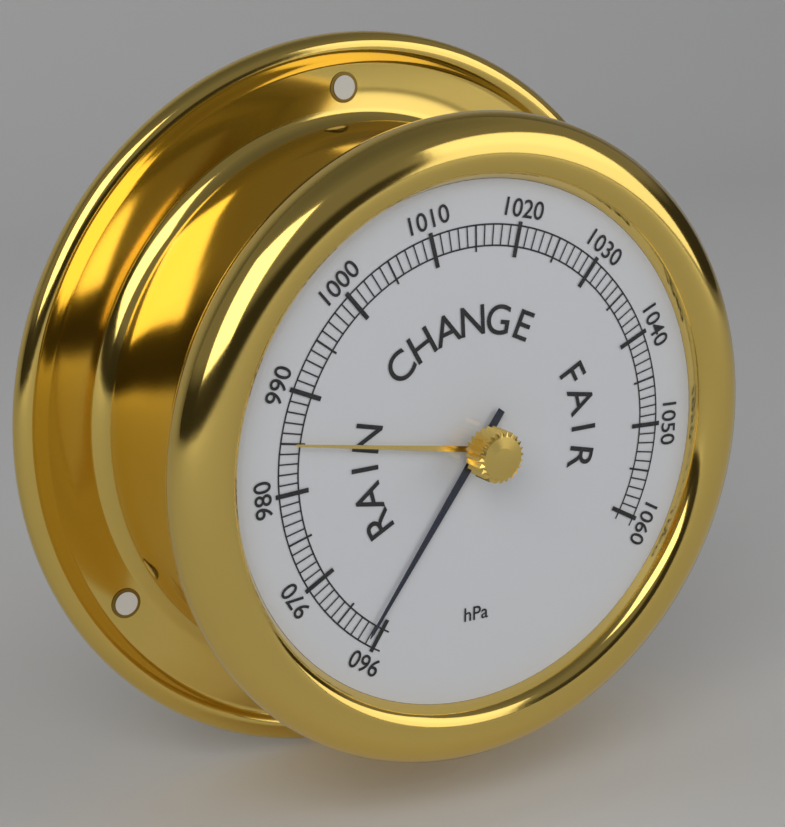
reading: 961 hPa
